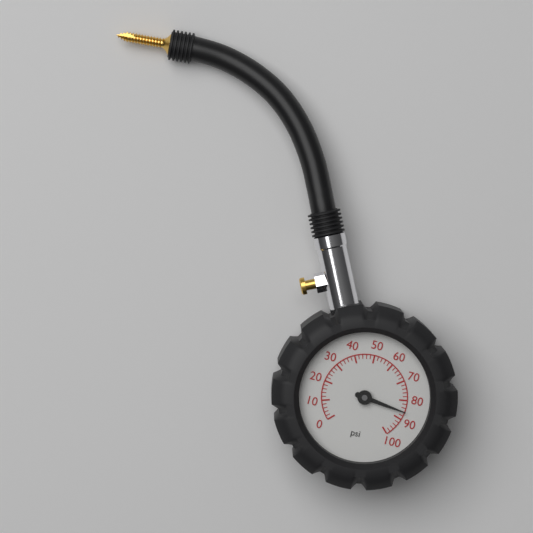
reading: 86 psi
